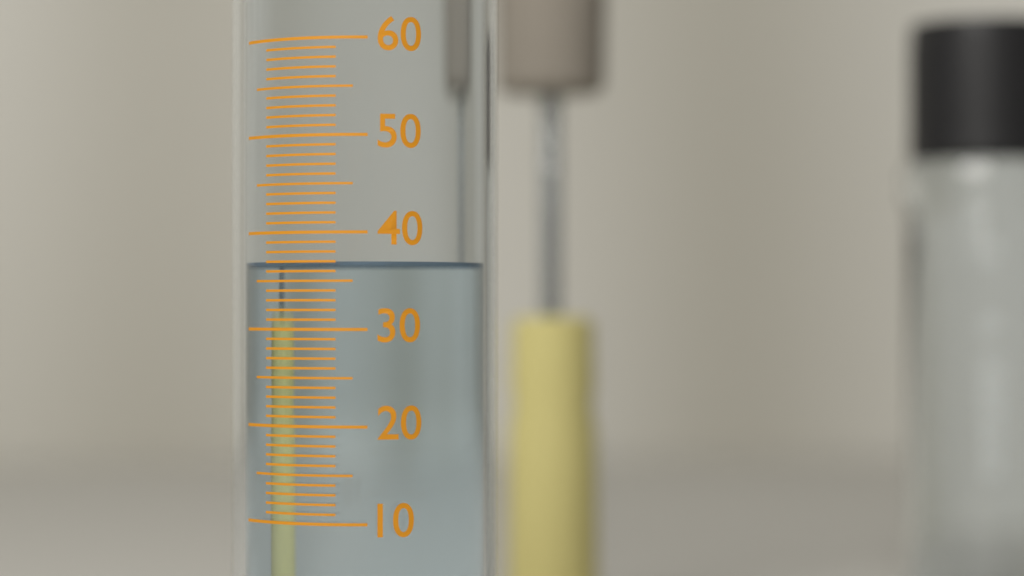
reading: 37 (no unit)
